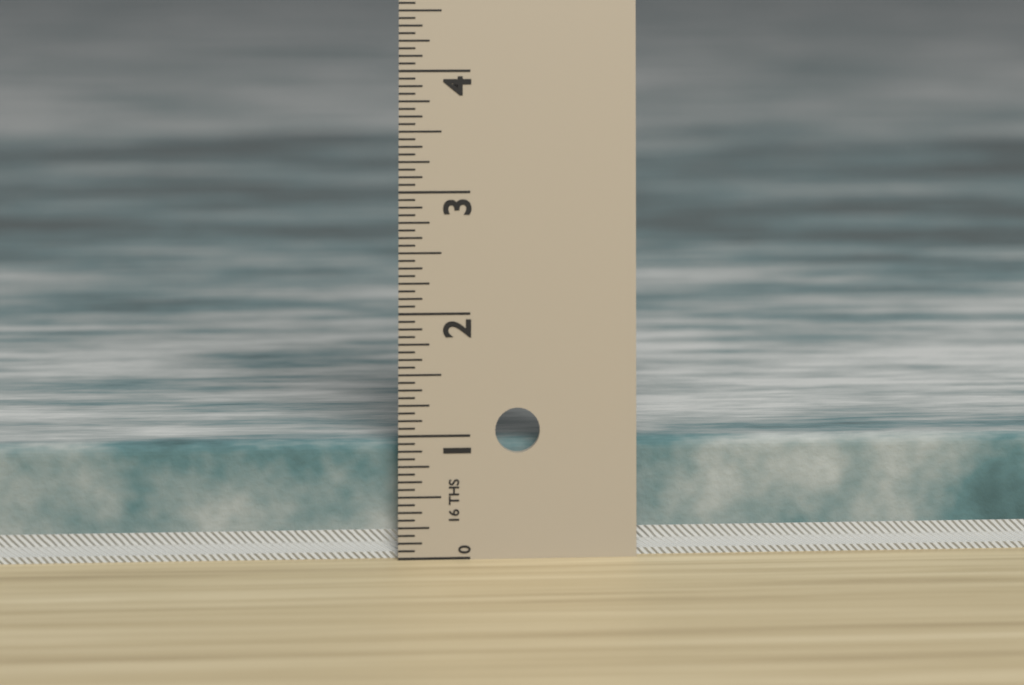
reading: 0.9375 in
